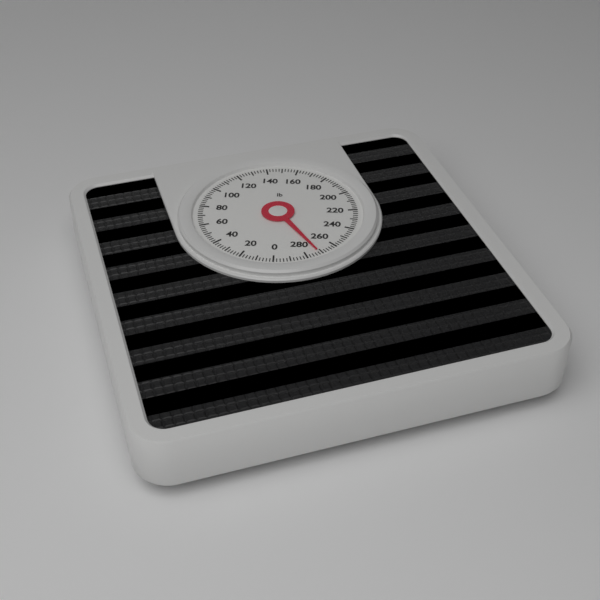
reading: 272 lb
